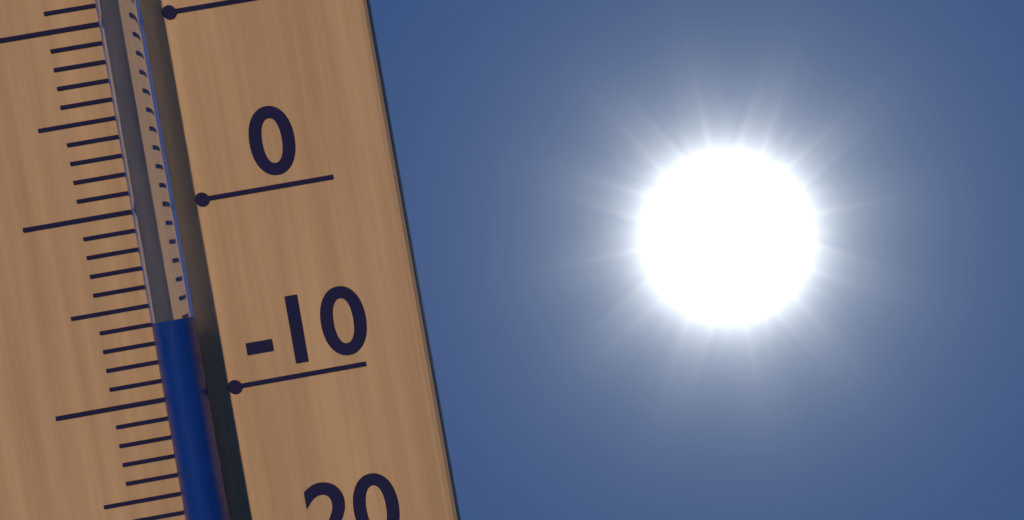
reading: -6 °C
